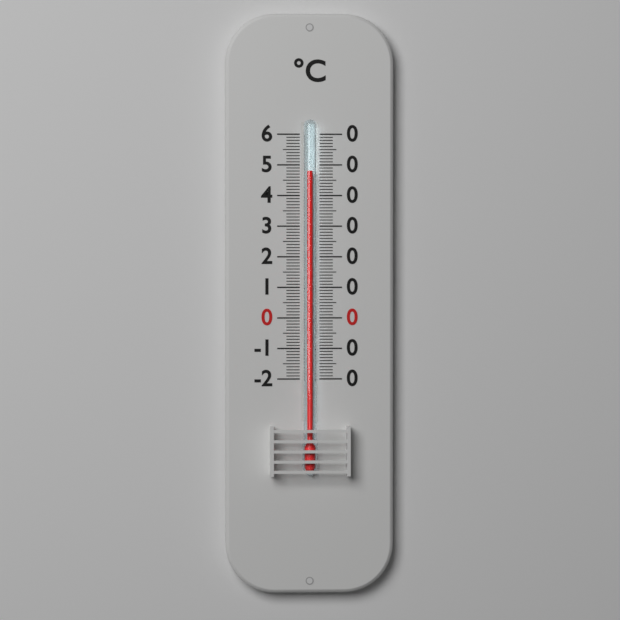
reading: 48 °C
